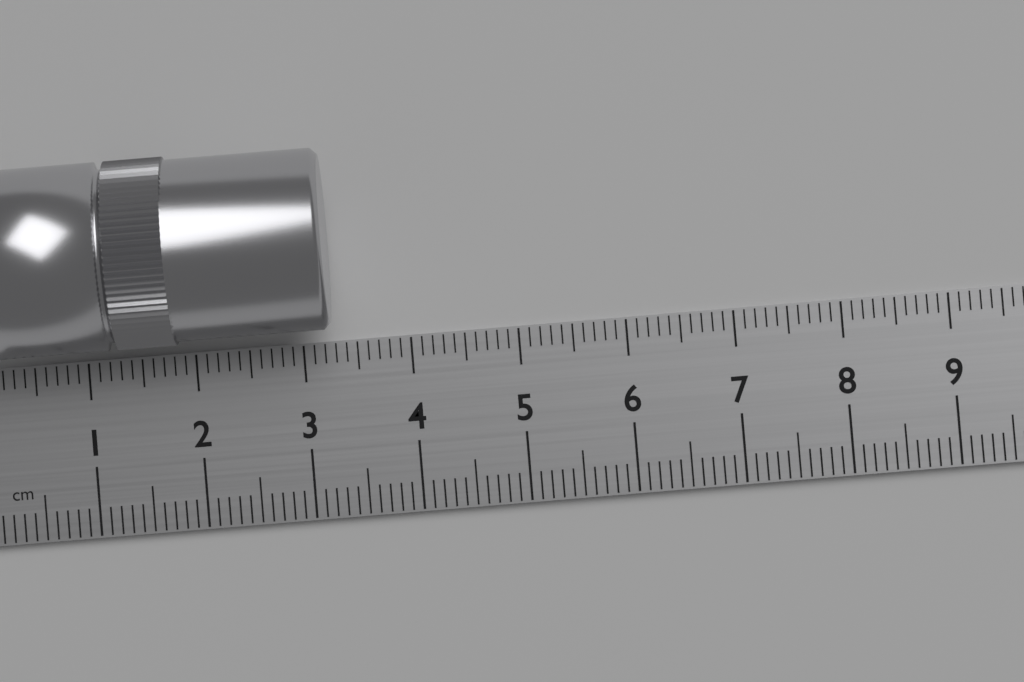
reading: 3.3 cm
